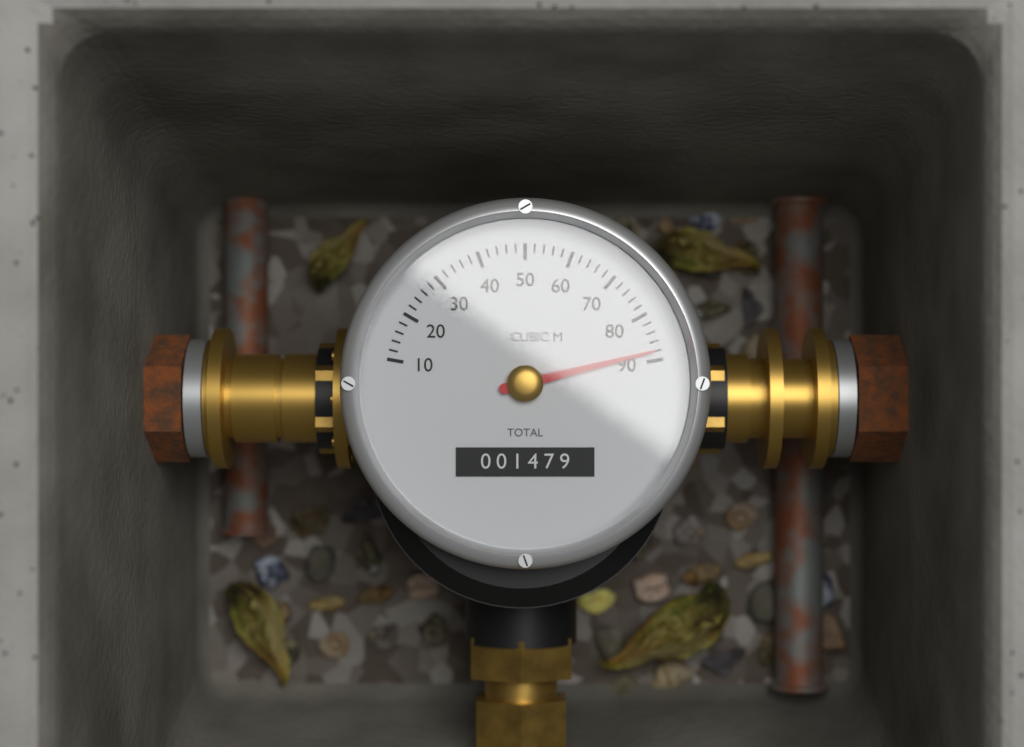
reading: 88 cubic m
